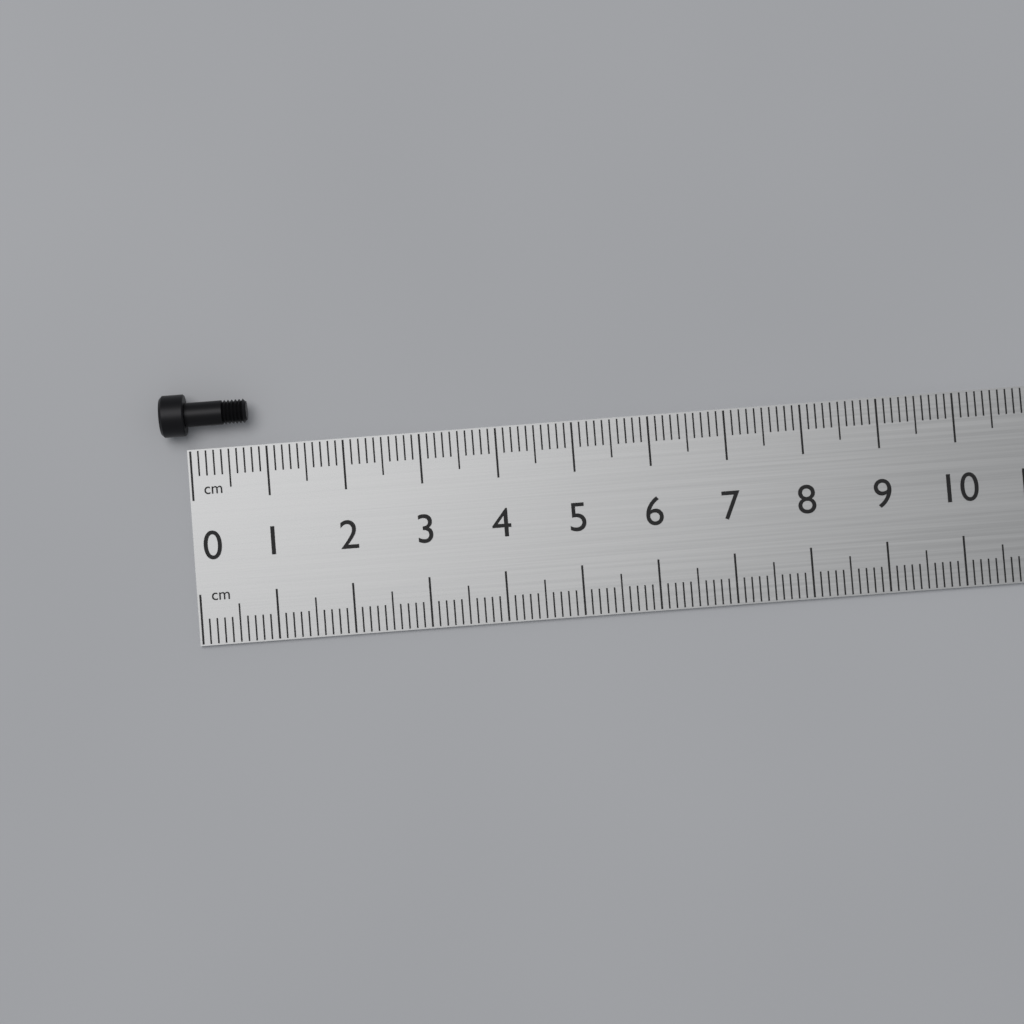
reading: 0.8 cm
